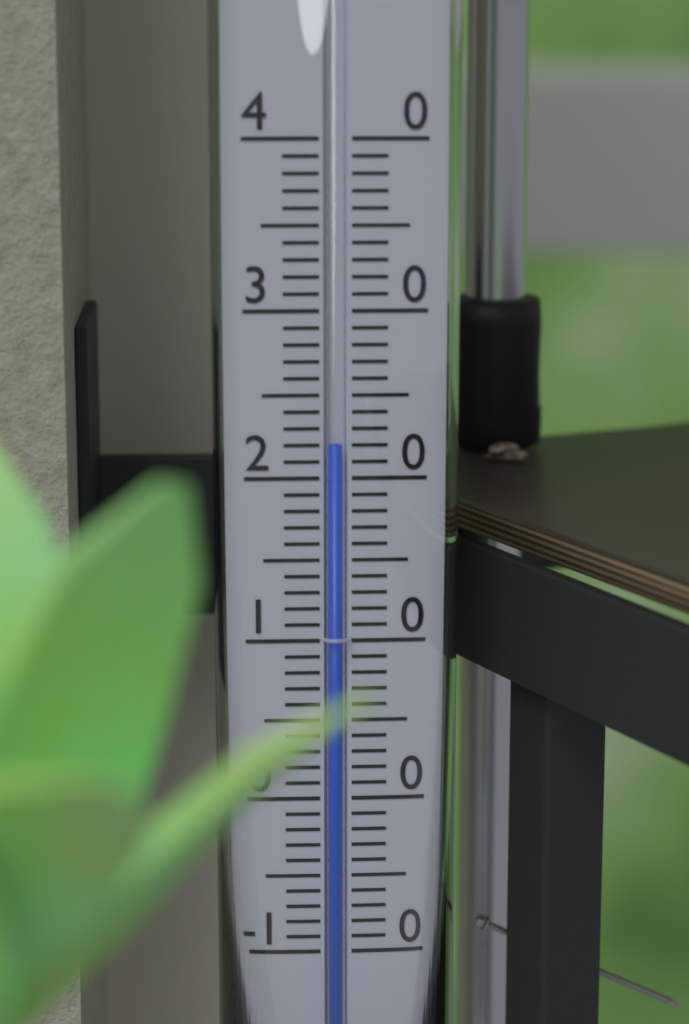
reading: 22 (no unit)
